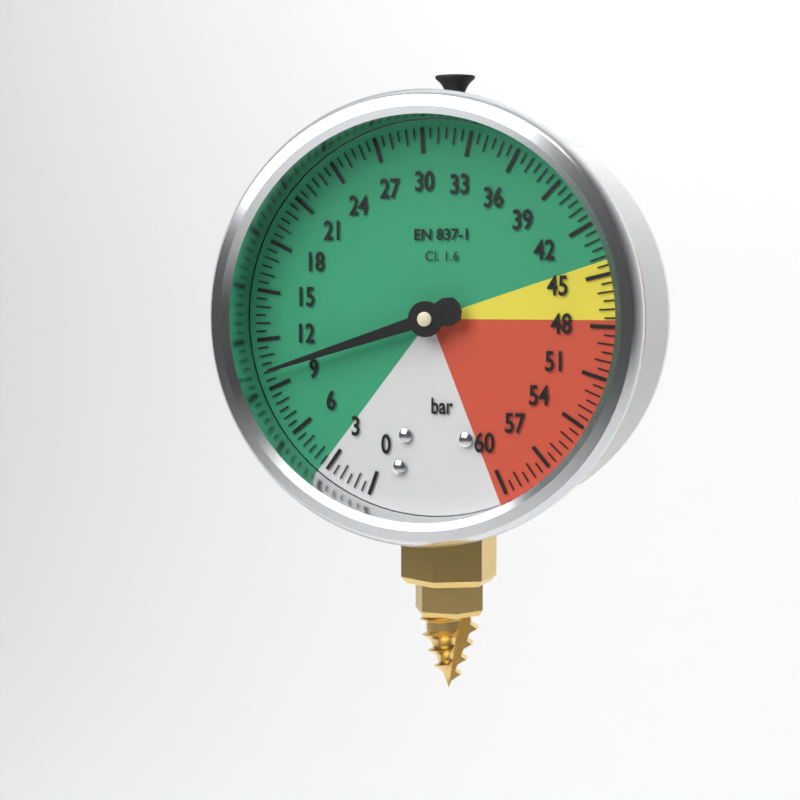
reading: 10.0 bar
